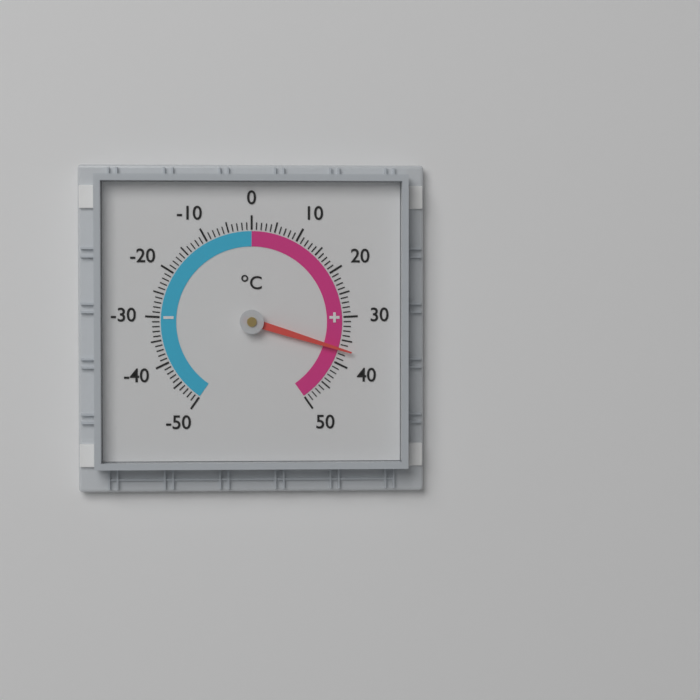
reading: 37 °C
